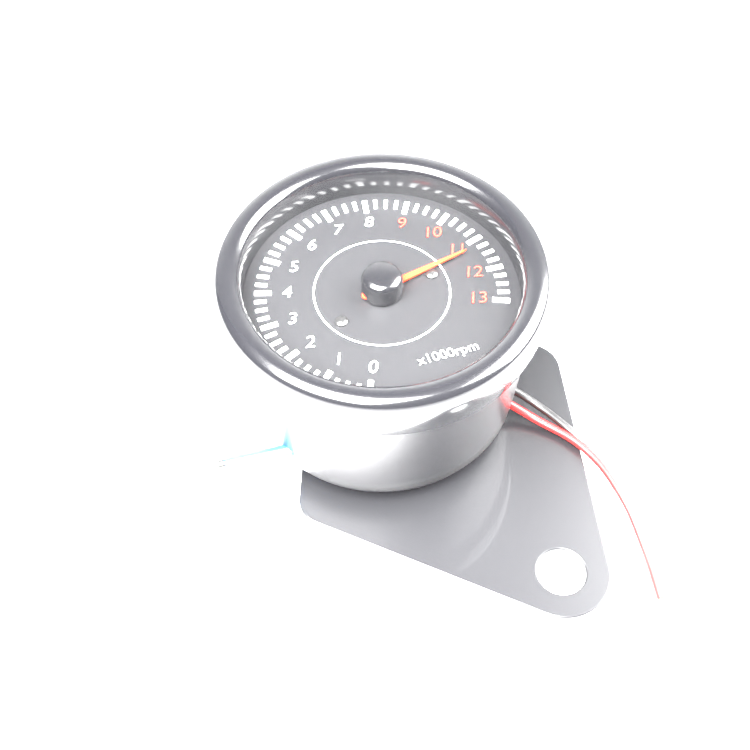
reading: 11.25 x1000 rpm
